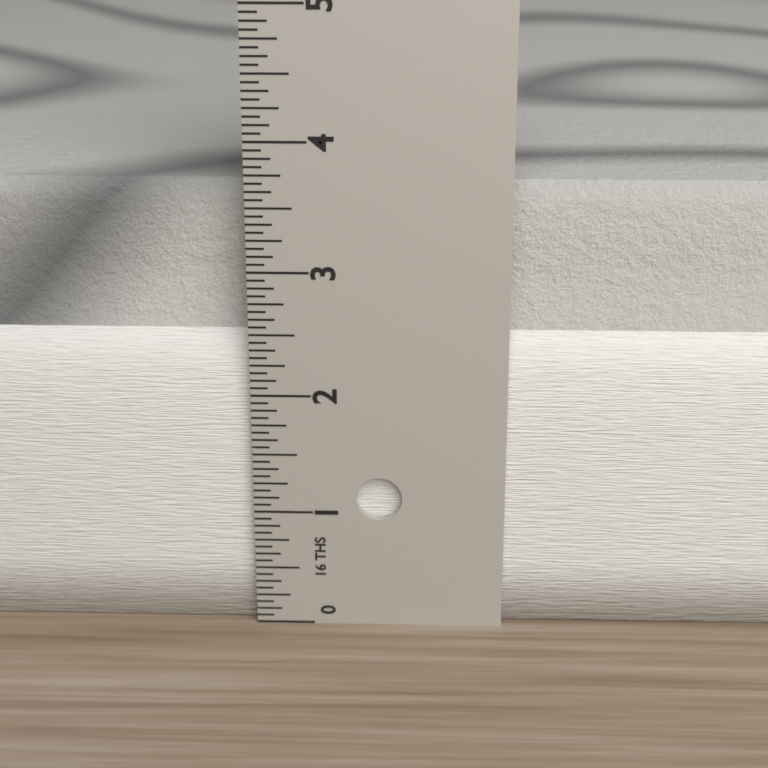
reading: 3.6250 in
